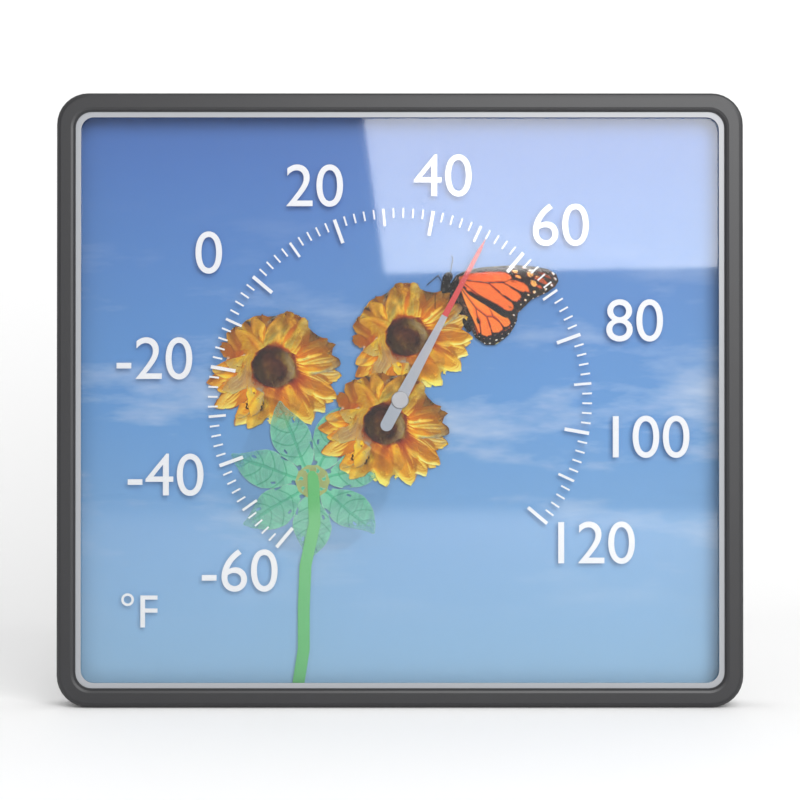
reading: 52 °F
